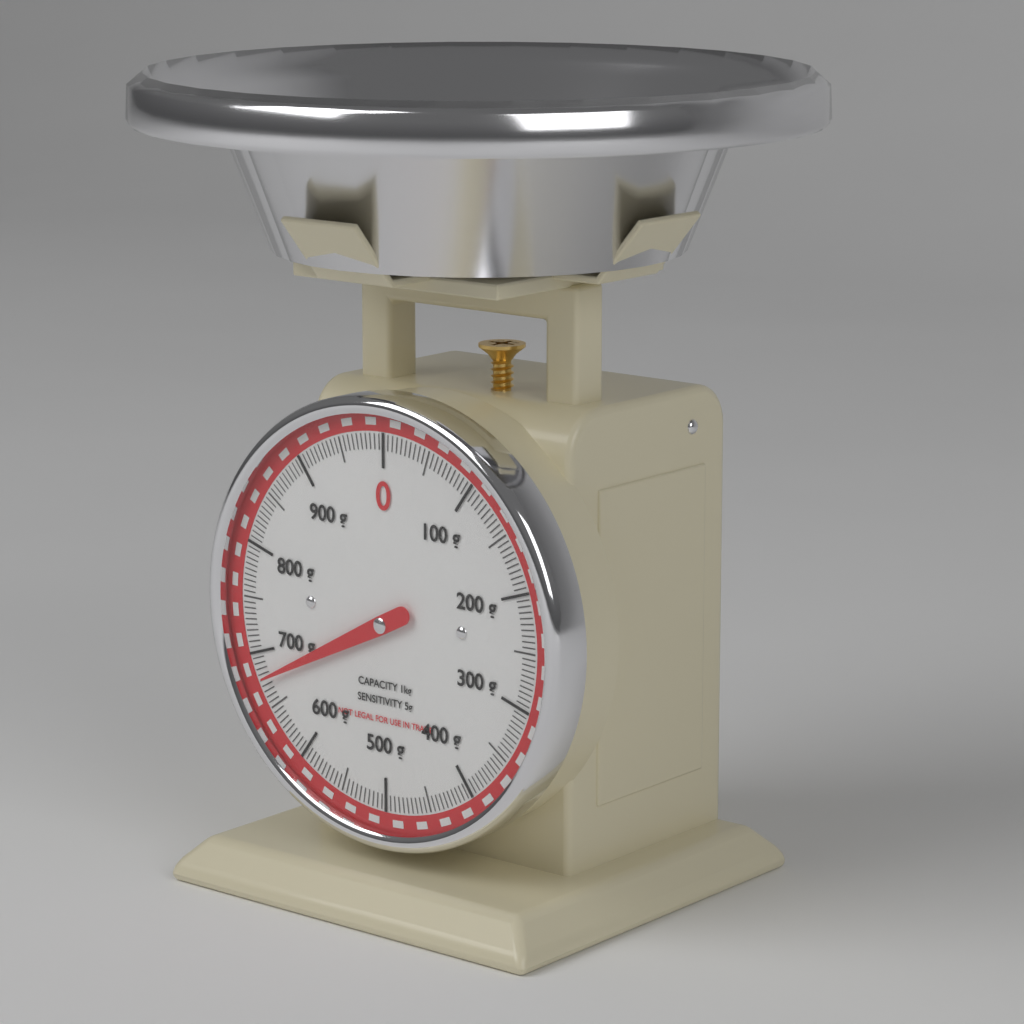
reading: 675 g
